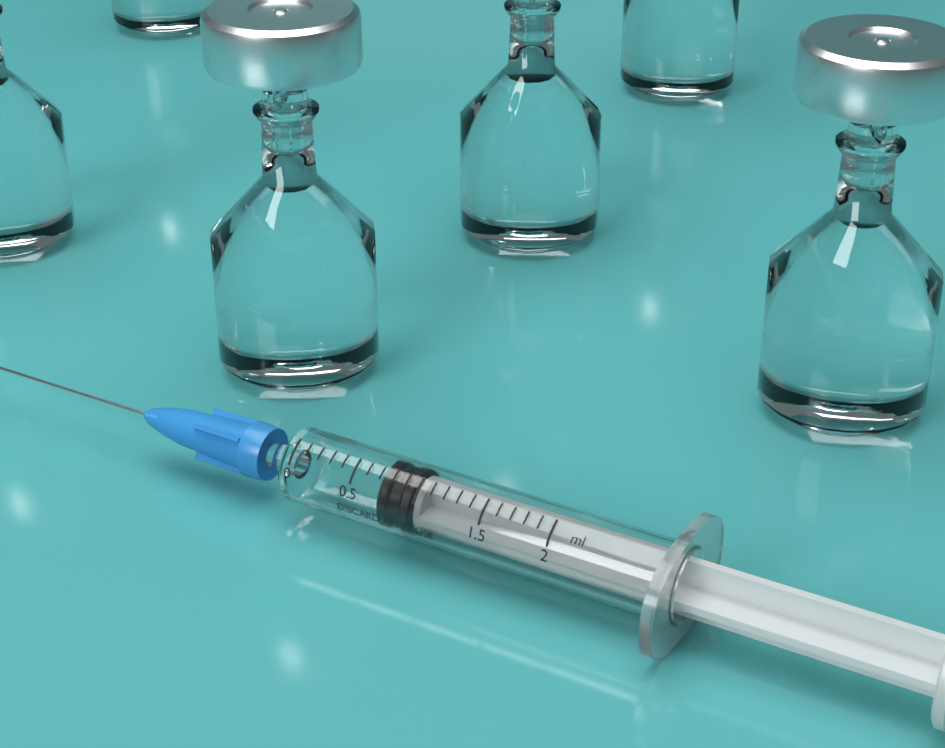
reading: 0.7 ml
